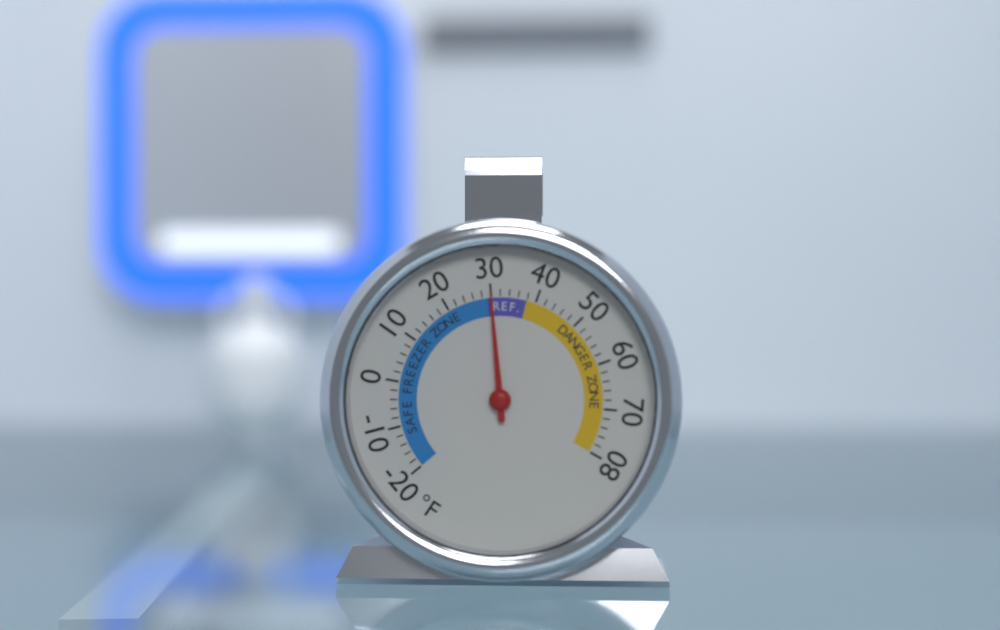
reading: 30 °F
